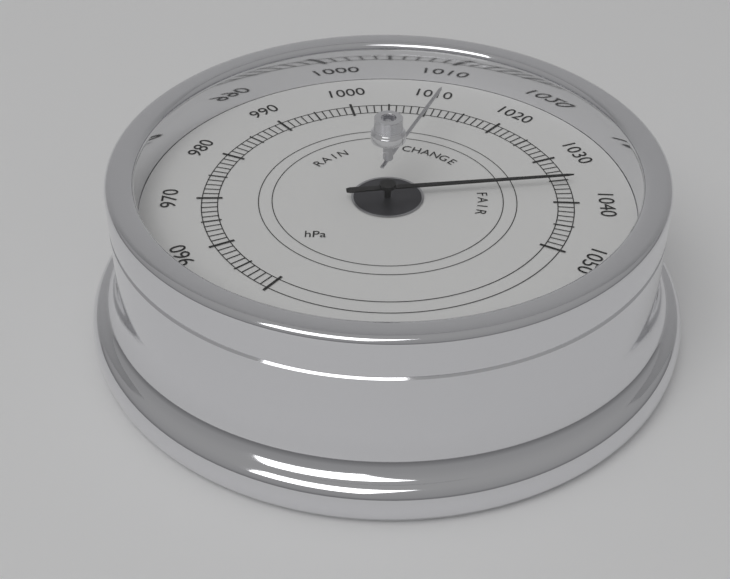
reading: 1036 hPa
